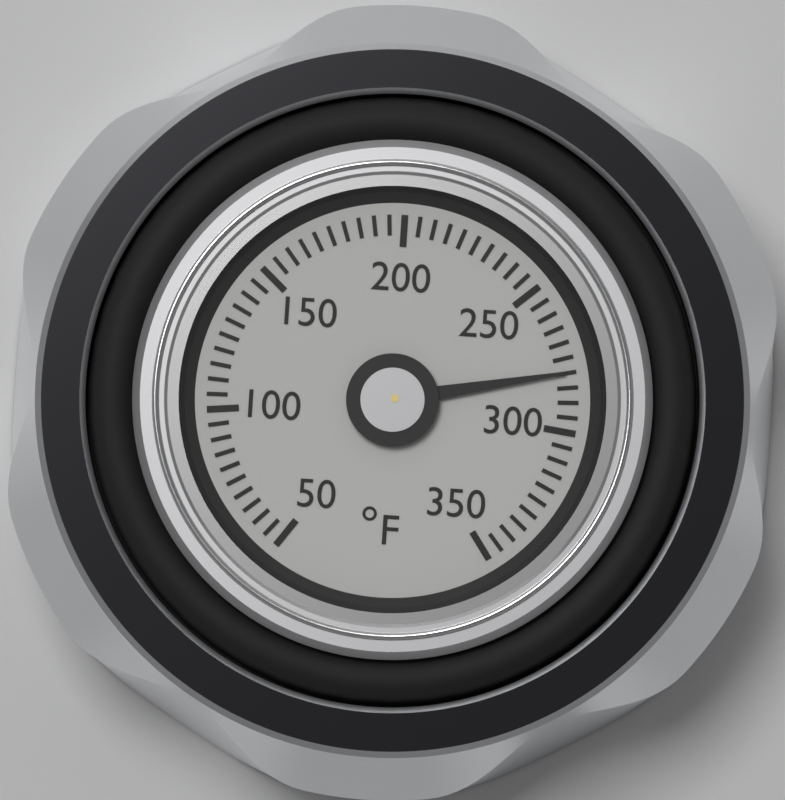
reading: 280 °F
